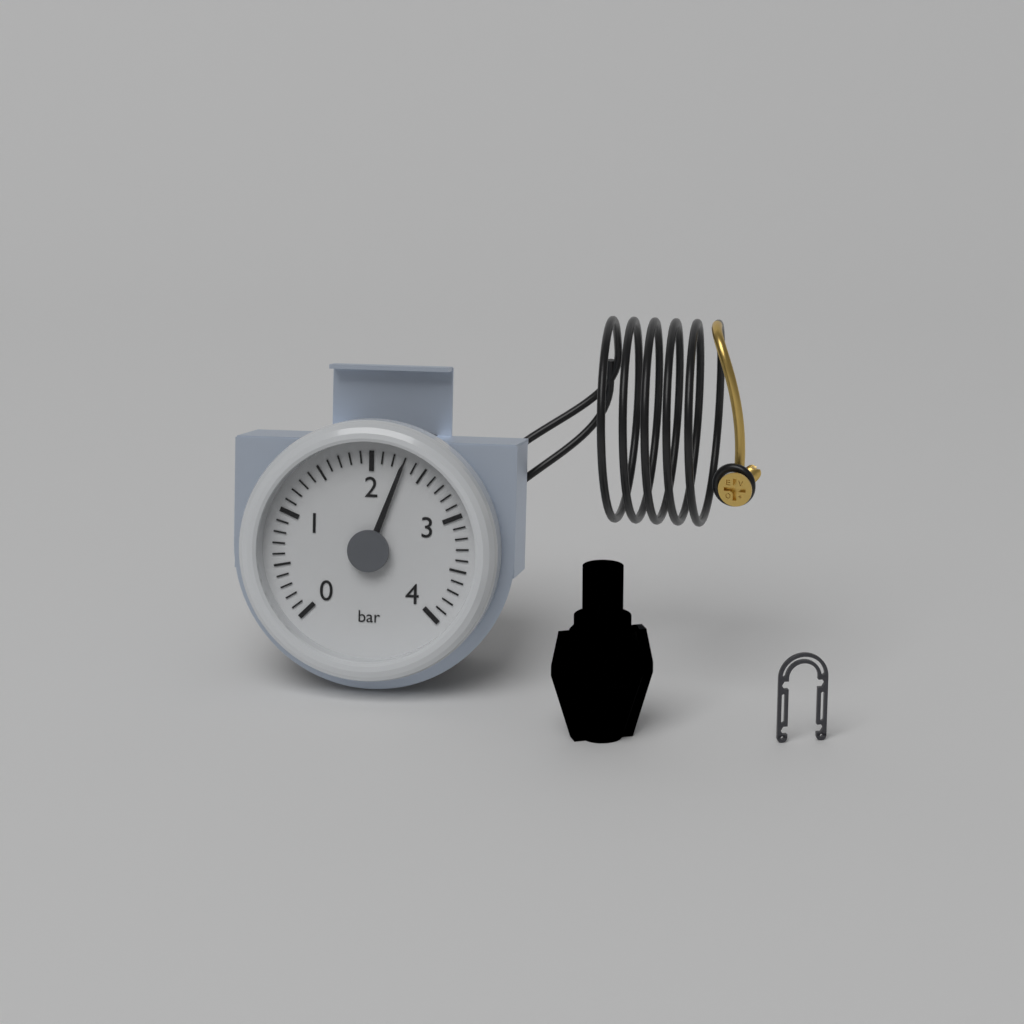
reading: 2.3 bar
